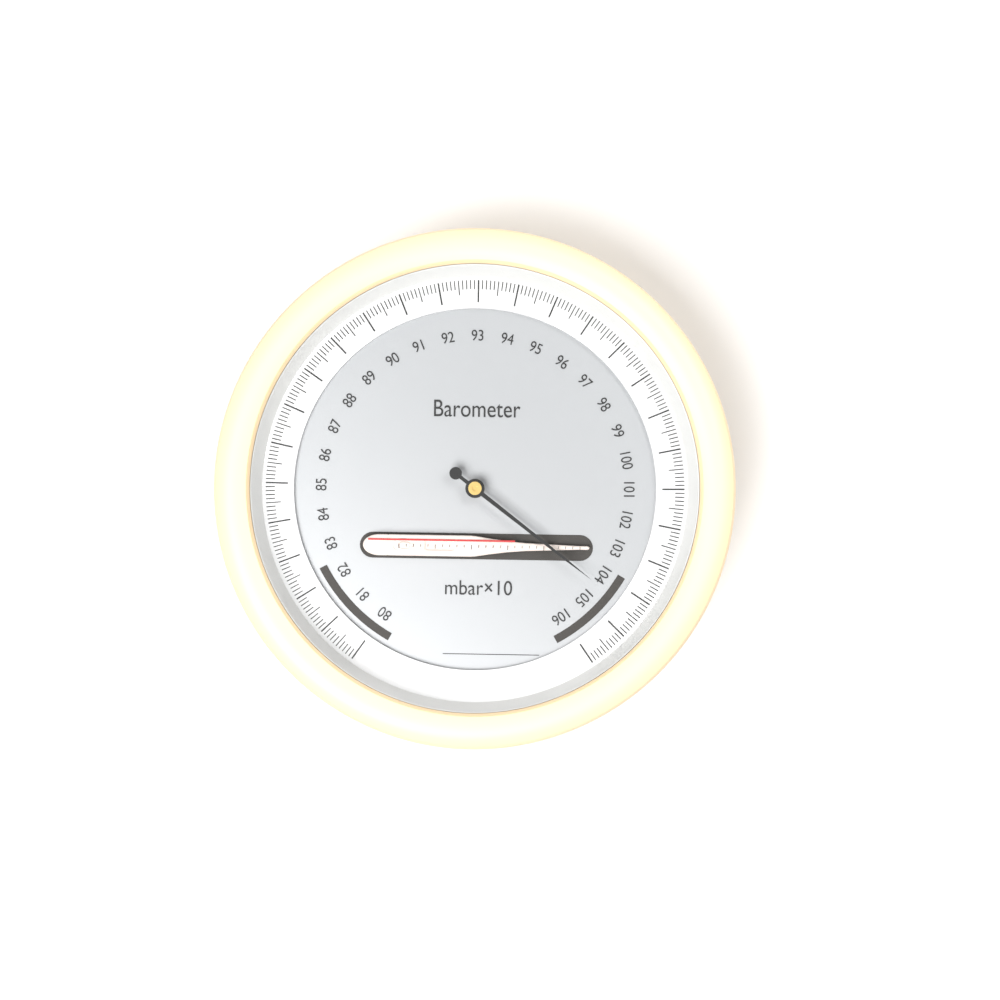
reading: 104.4 mbar×10
